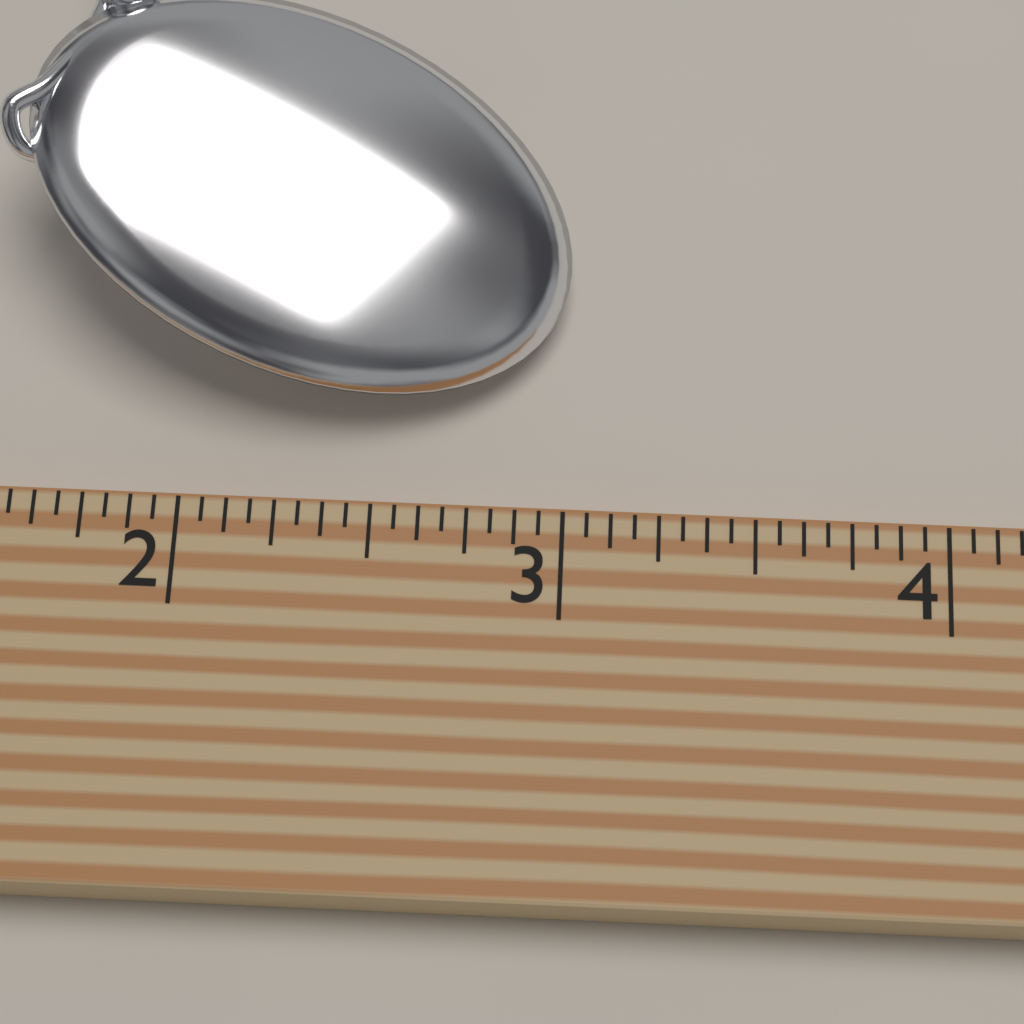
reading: 3.0000 (no unit)
